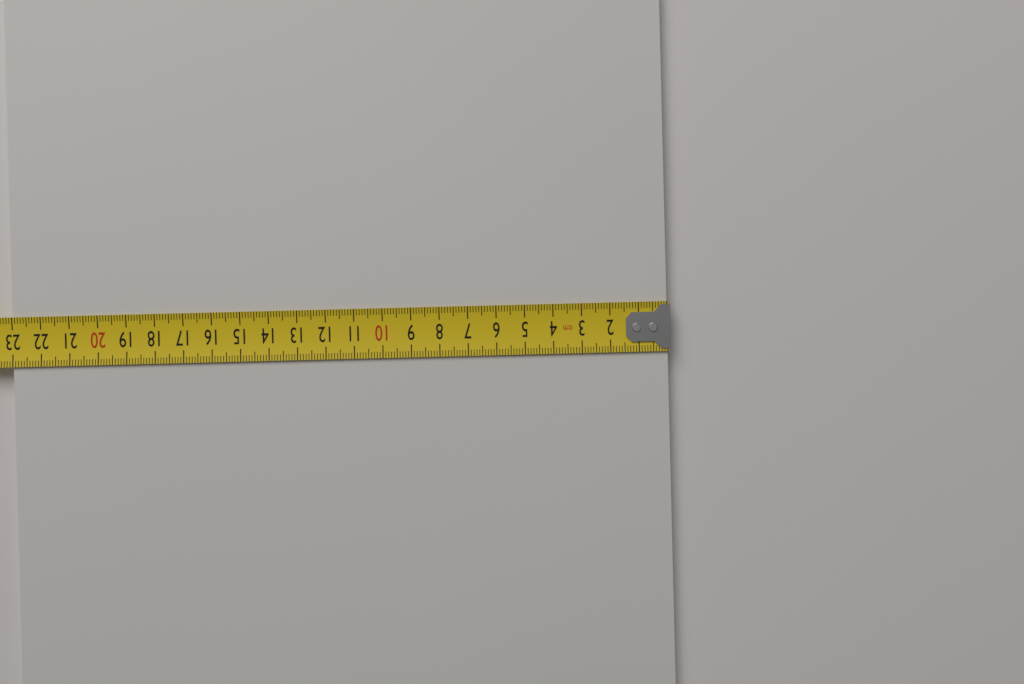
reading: 23.0 cm
